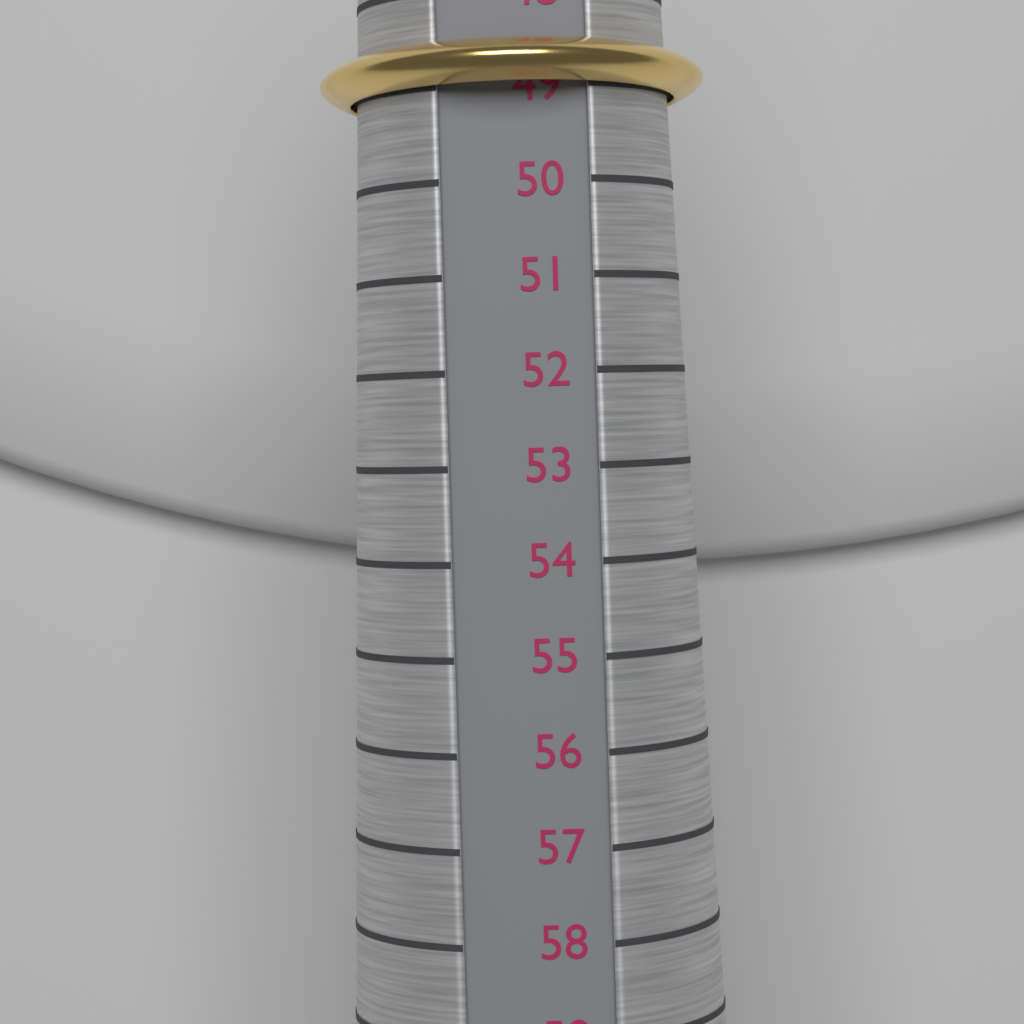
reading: 49 (no unit)
